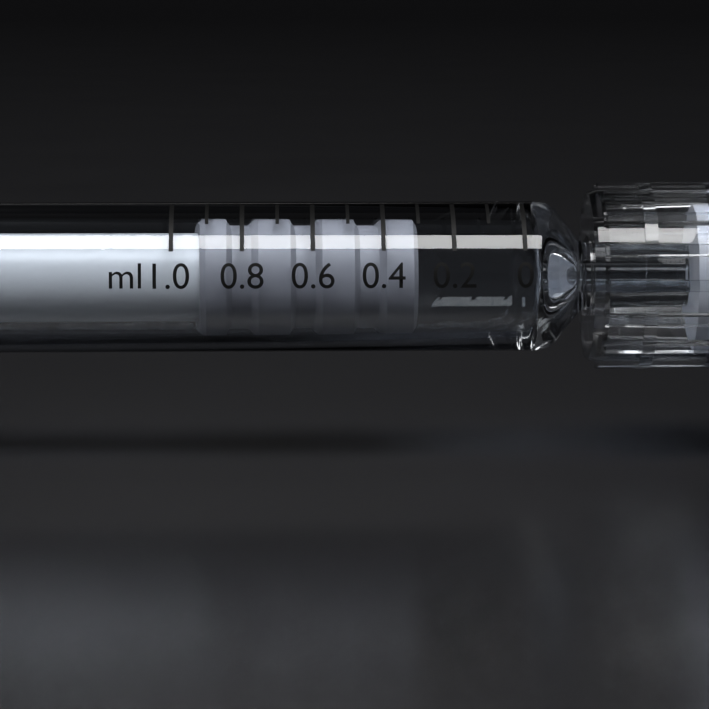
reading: 0.3 ml
